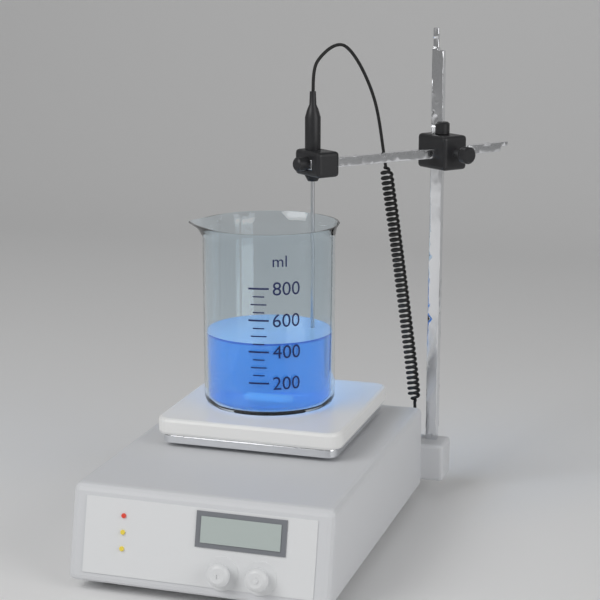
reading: 450 ml
